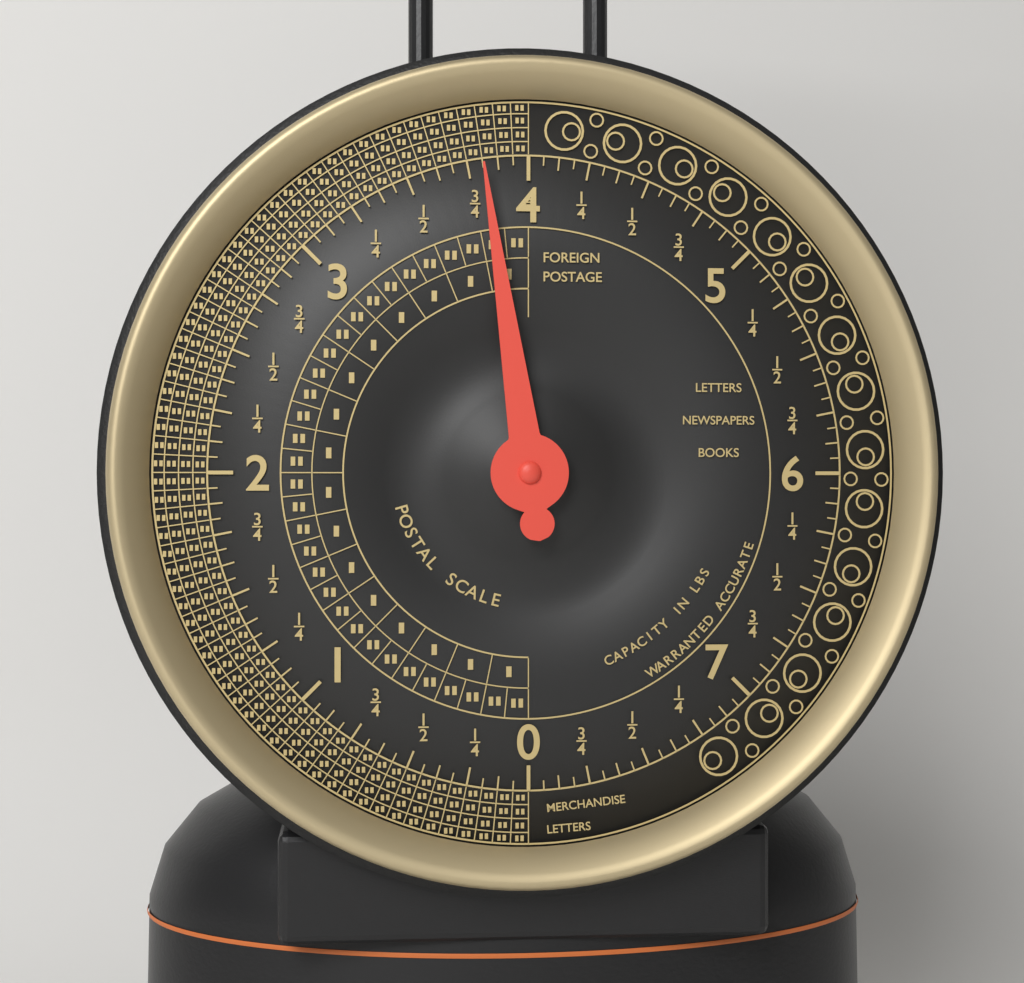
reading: 3.8125 lbs
